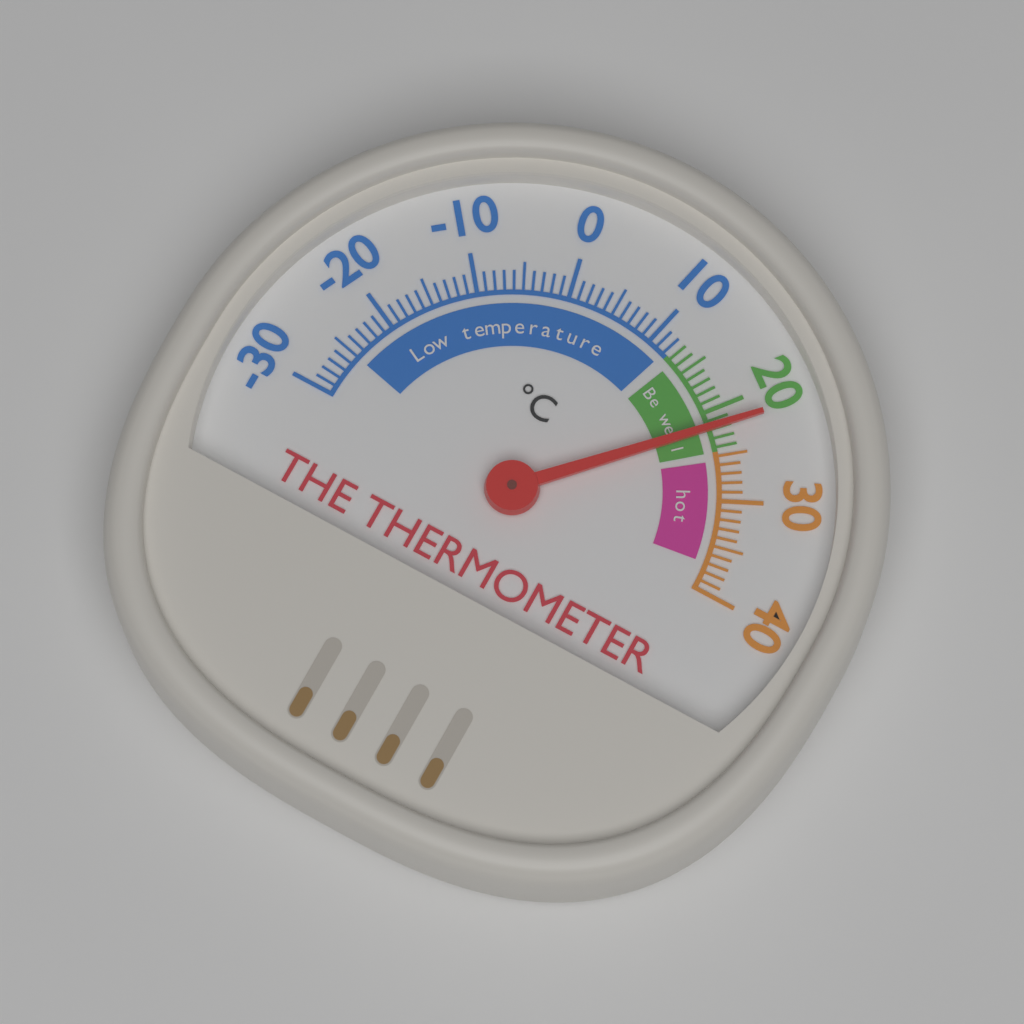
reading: 22 °C
